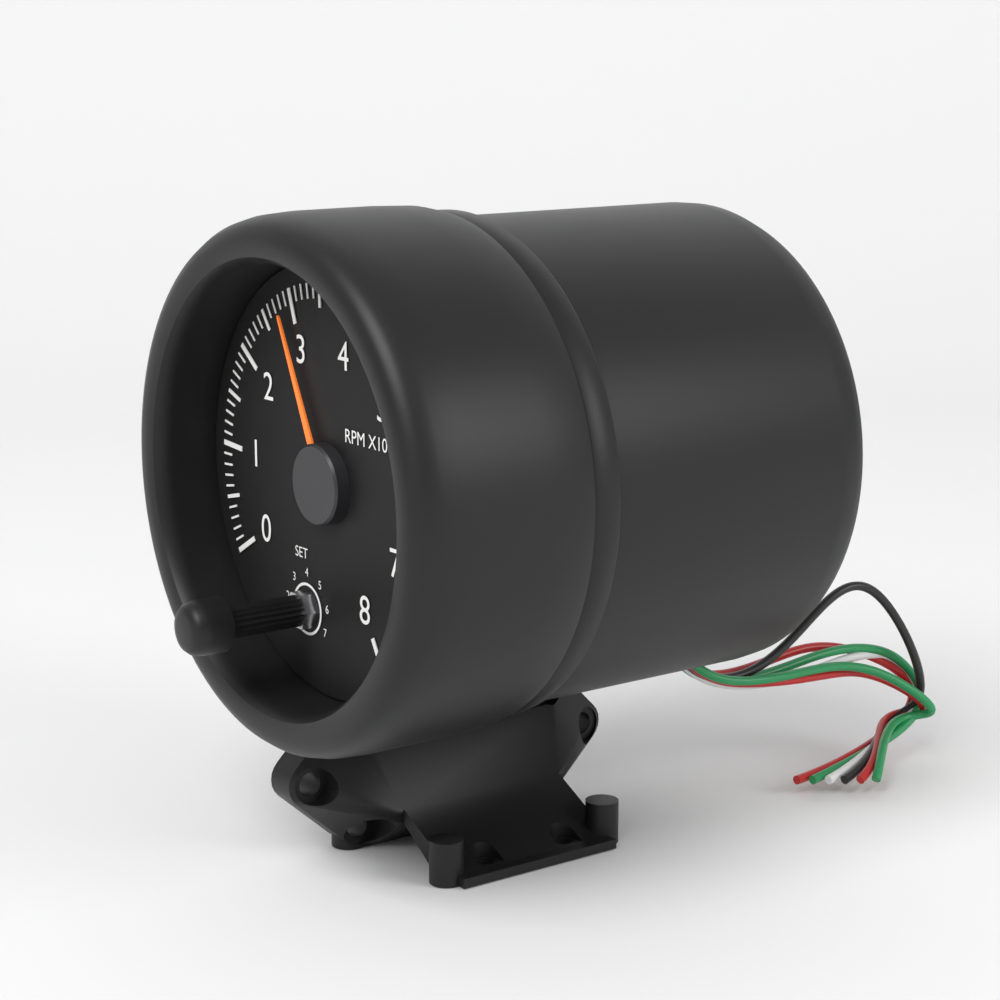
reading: 2.8 RPM x1000
